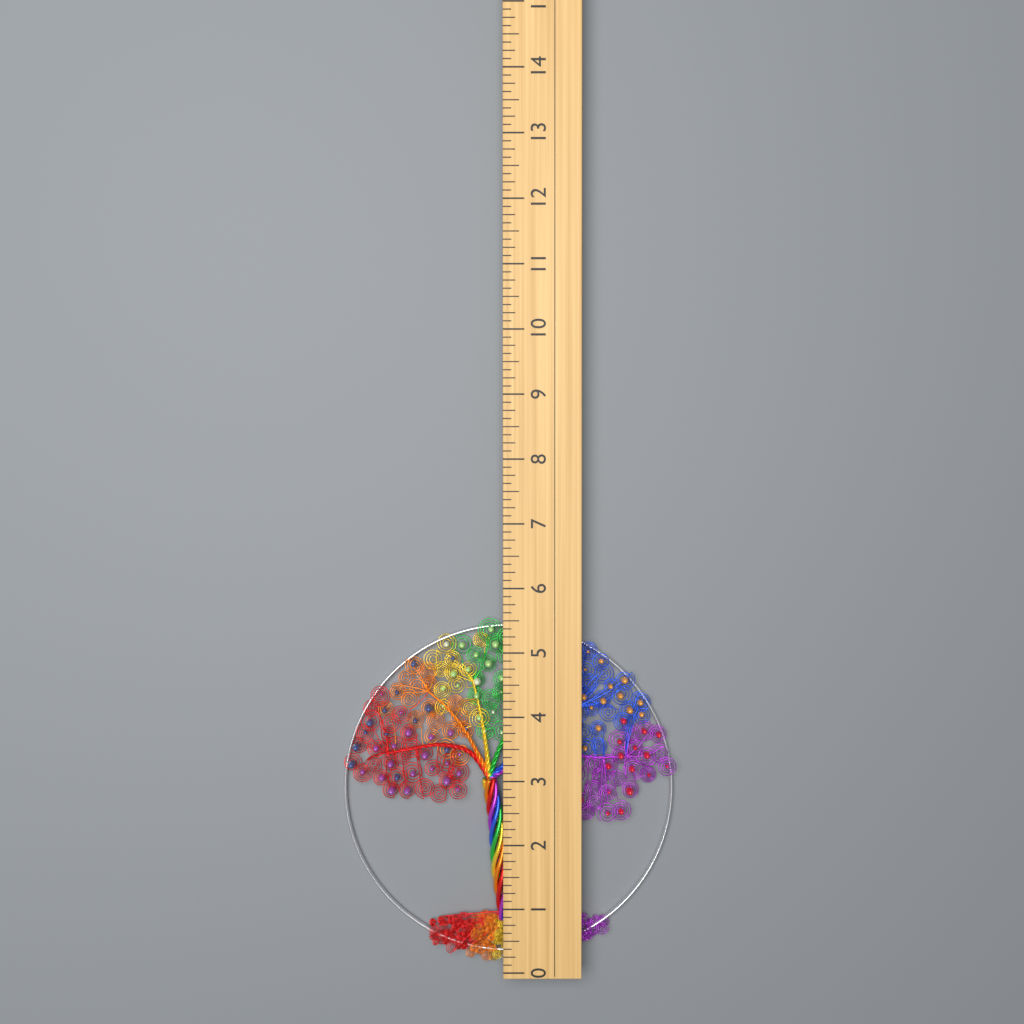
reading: 5.500 (no unit)
